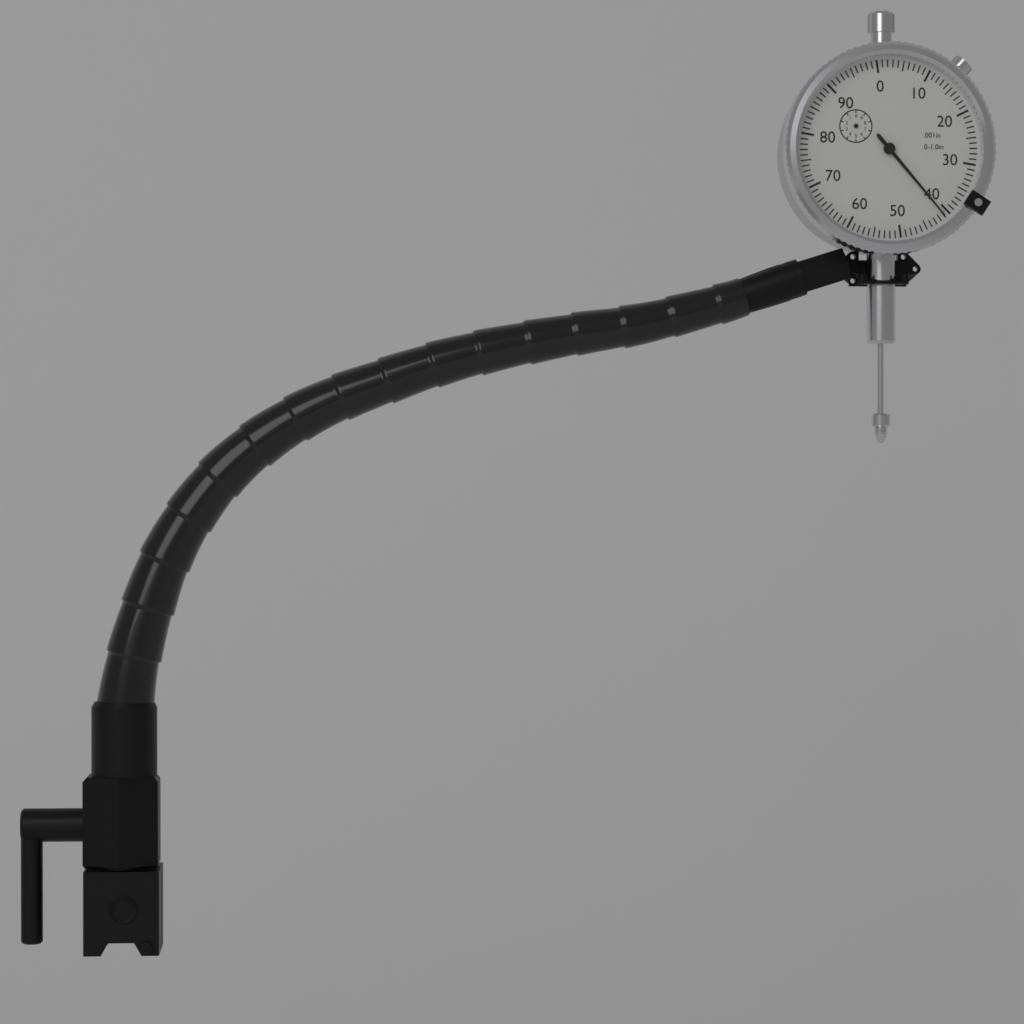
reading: 0.041 in
